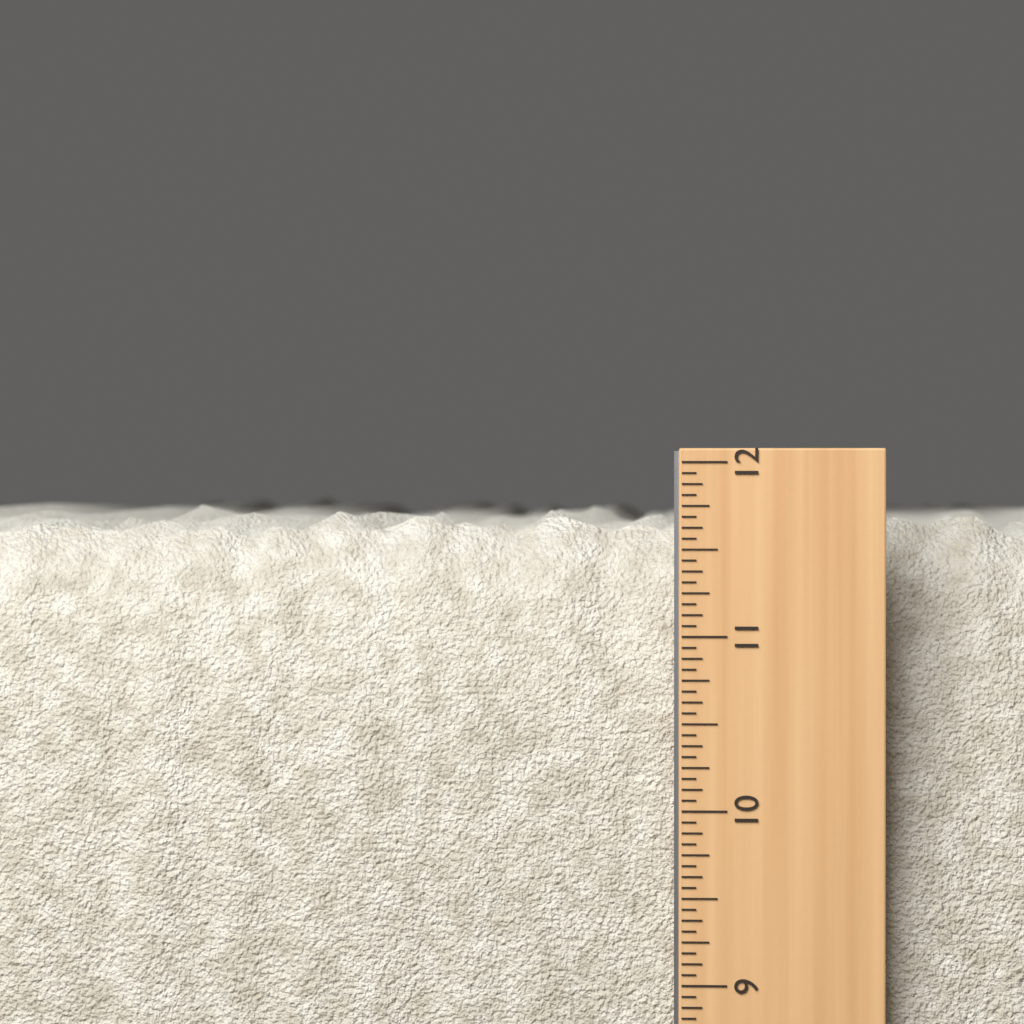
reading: 11.7500 in
